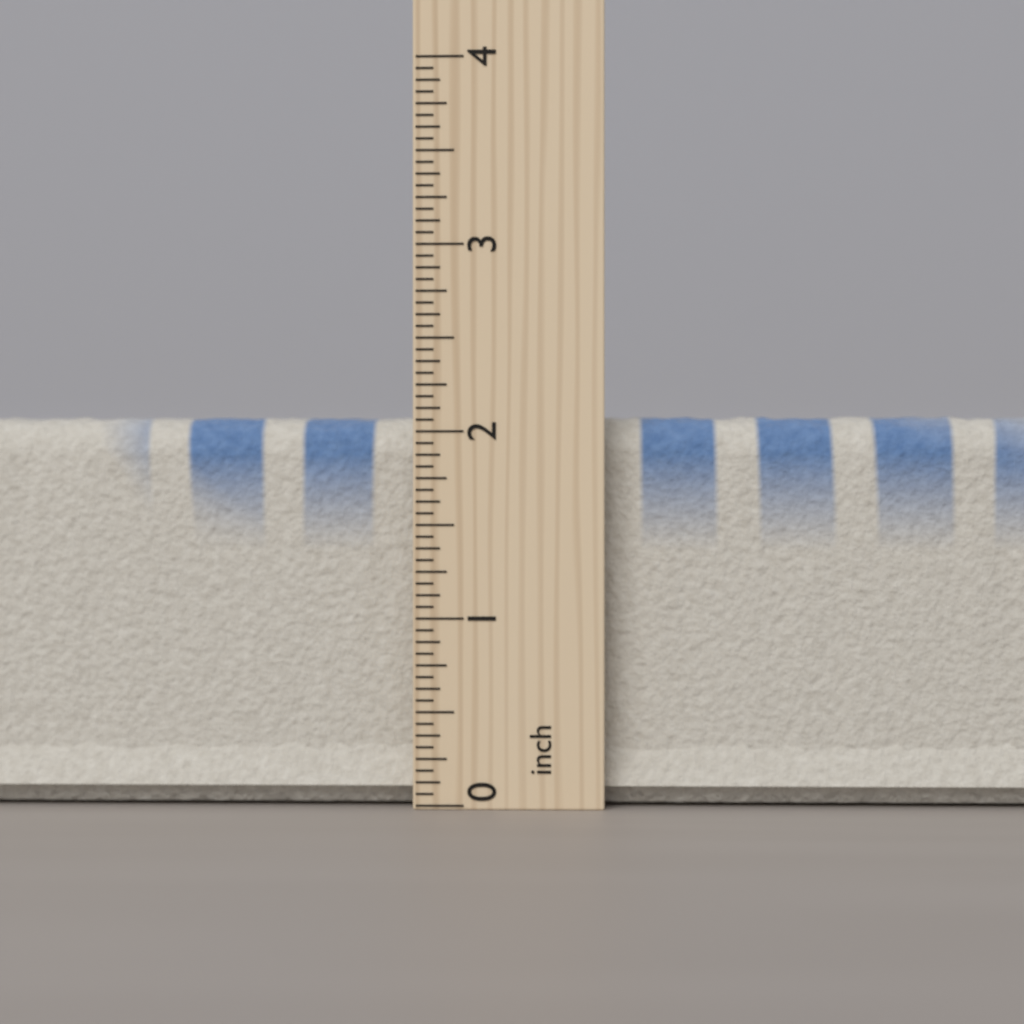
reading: 2.1875 inch
